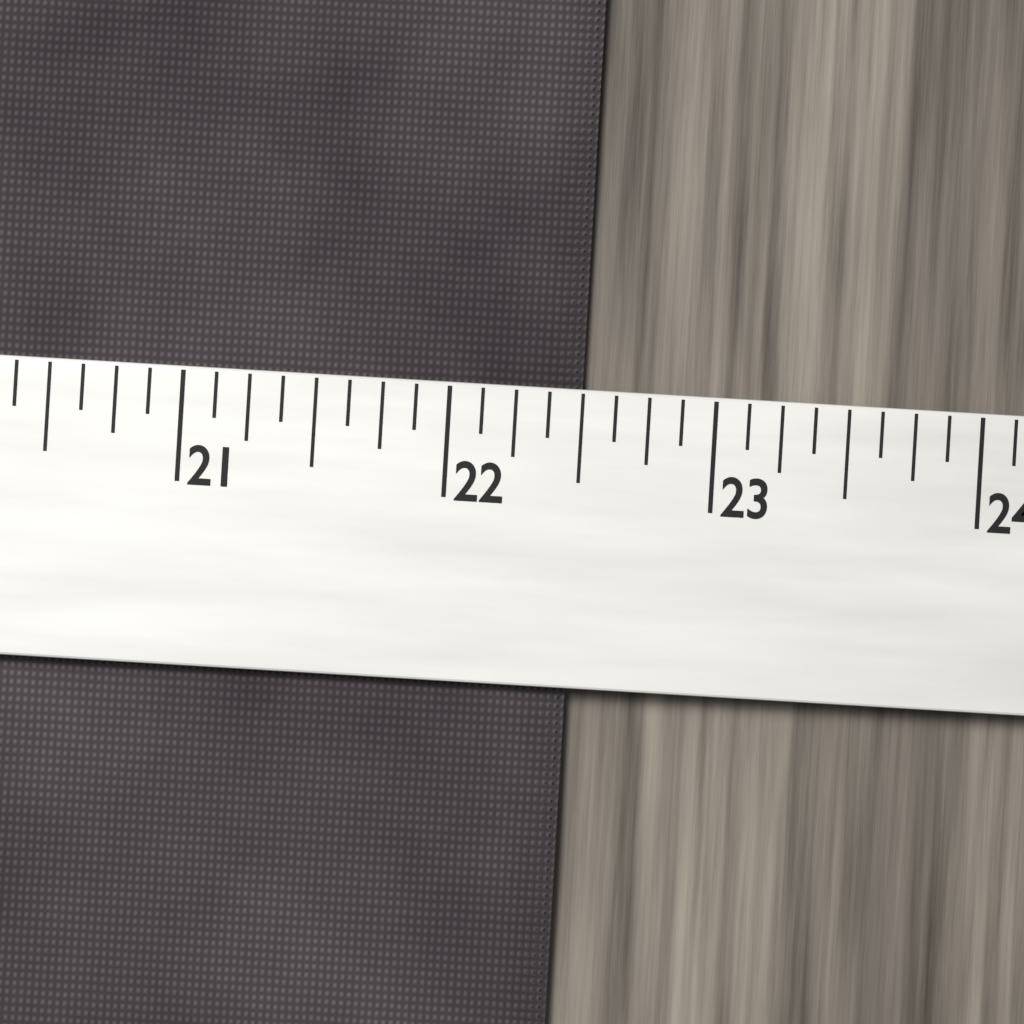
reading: 22.500 (no unit)
